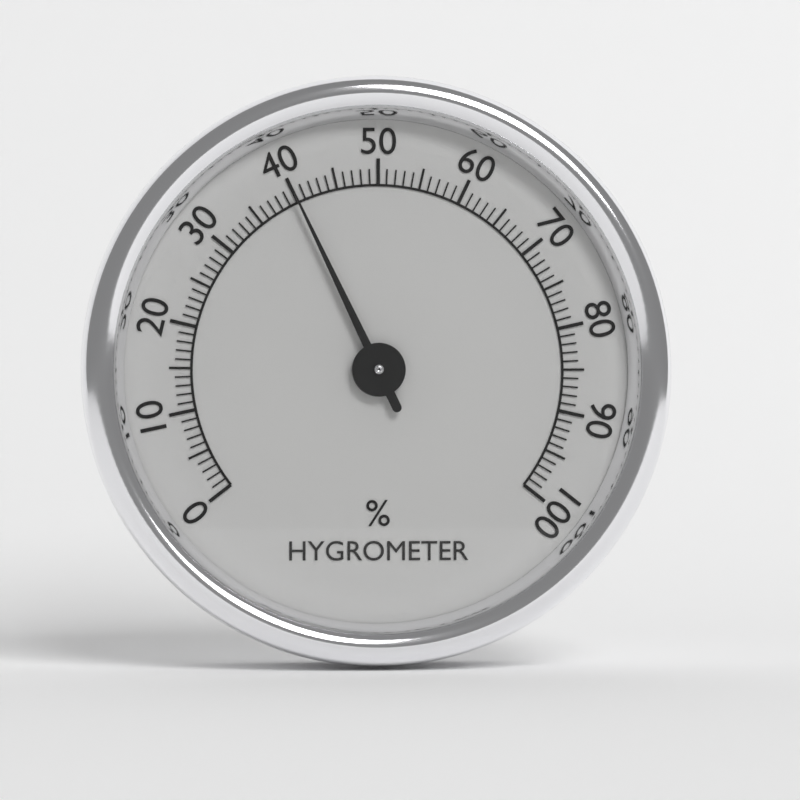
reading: 40 %
